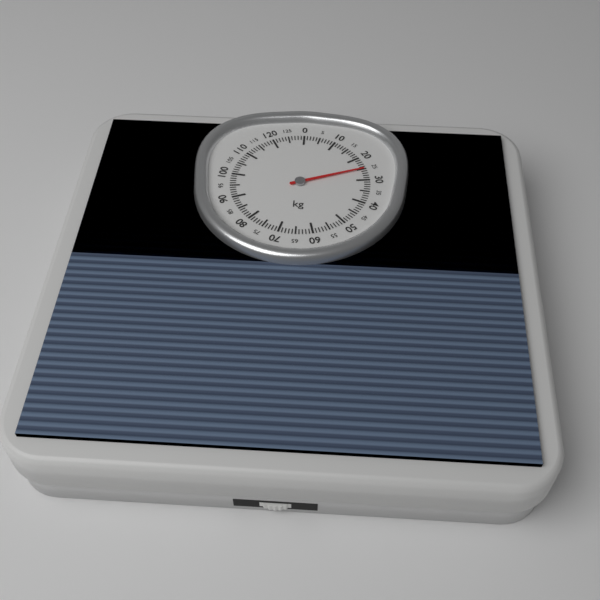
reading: 25 kg
